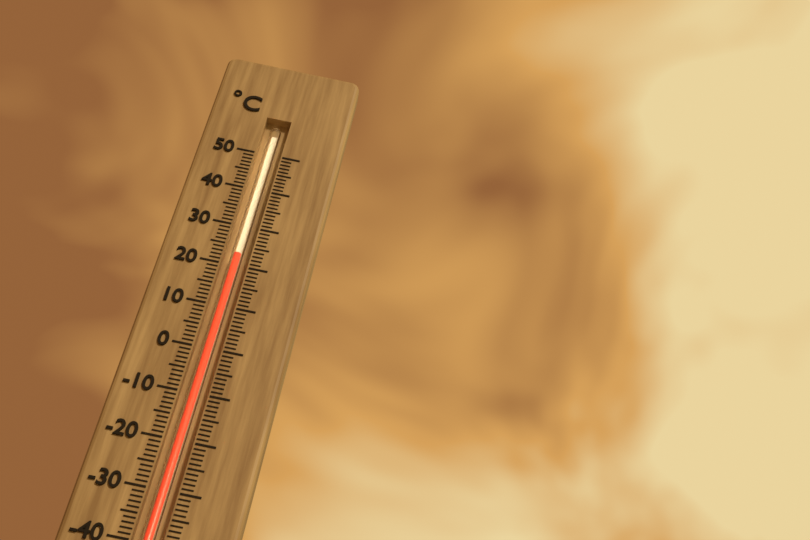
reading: 23 °C
